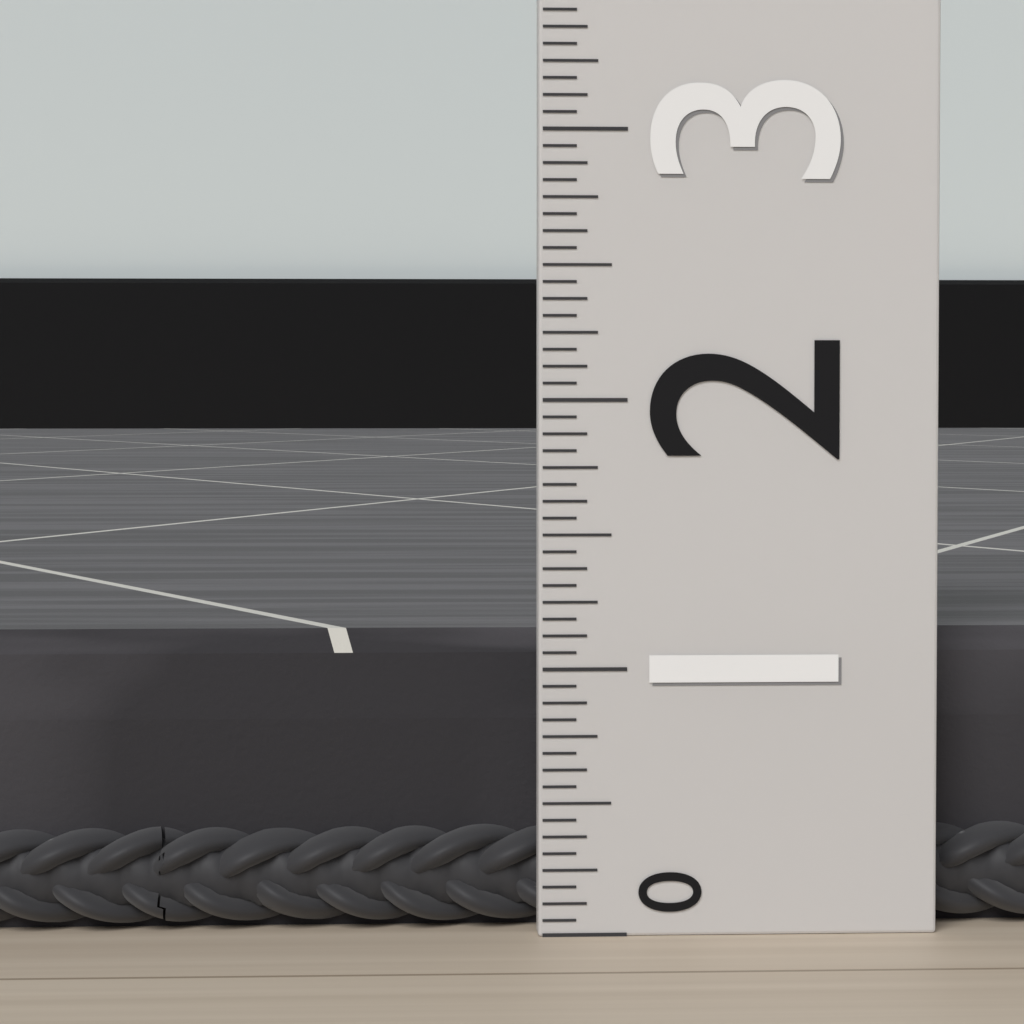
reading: 1.1250 (no unit)
